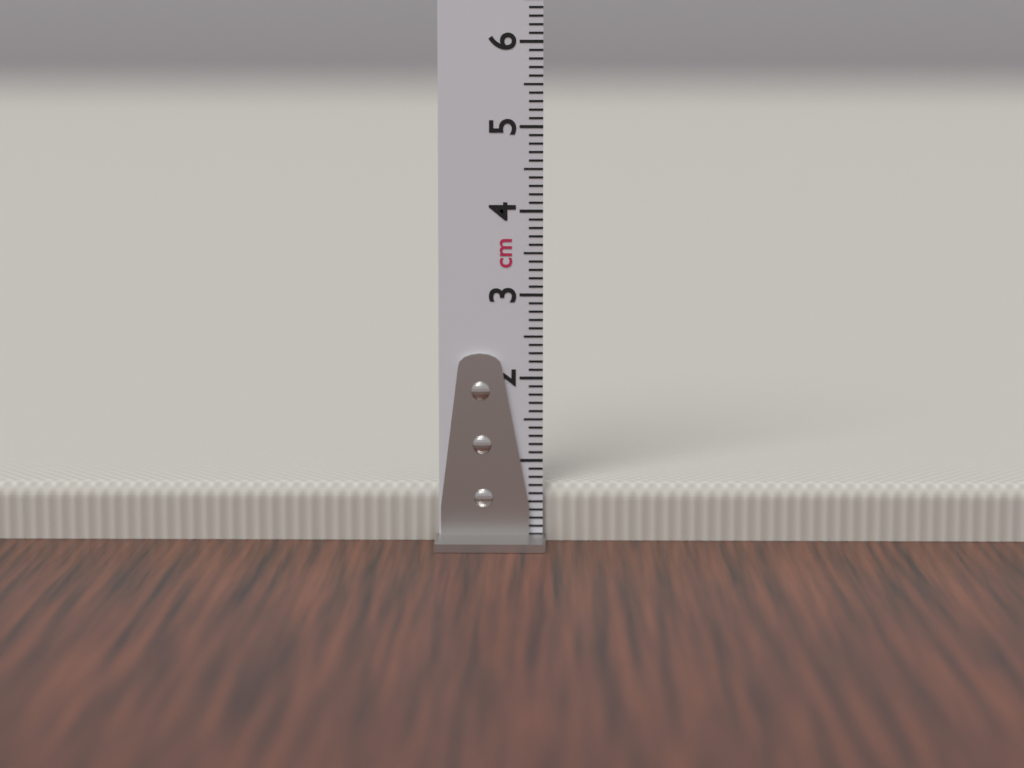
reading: 0.7 cm
